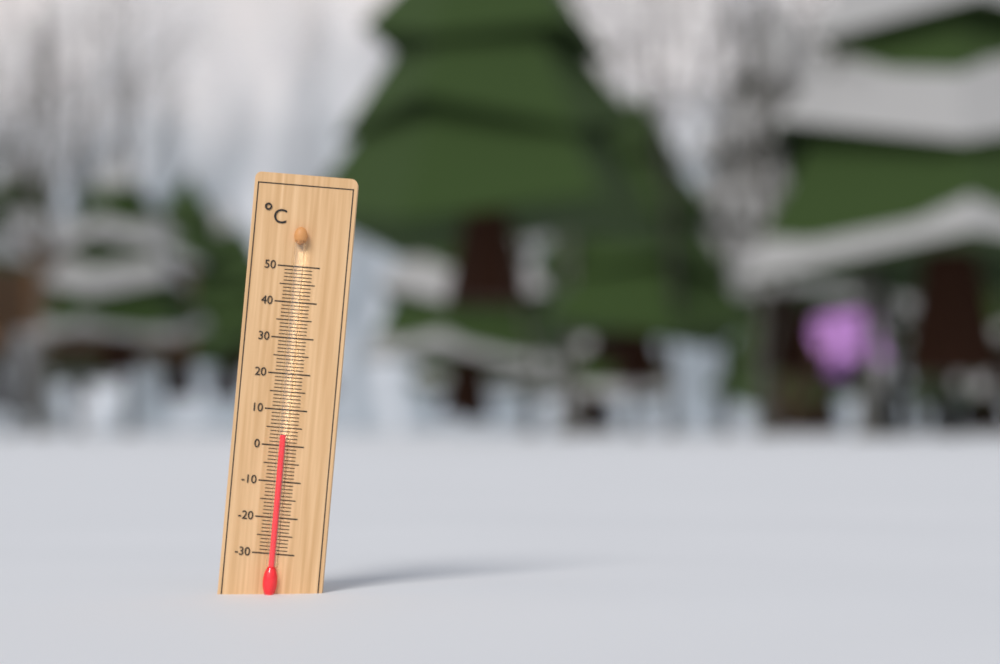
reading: 3 °C
